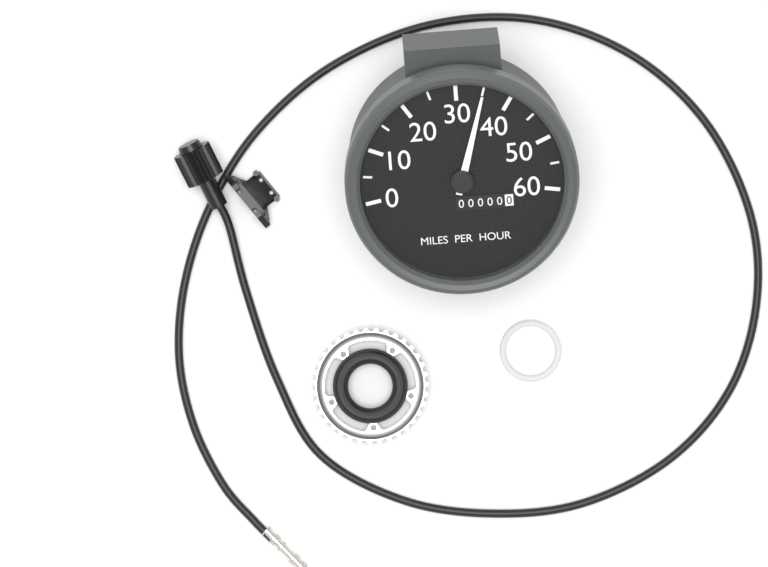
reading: 35 mph
